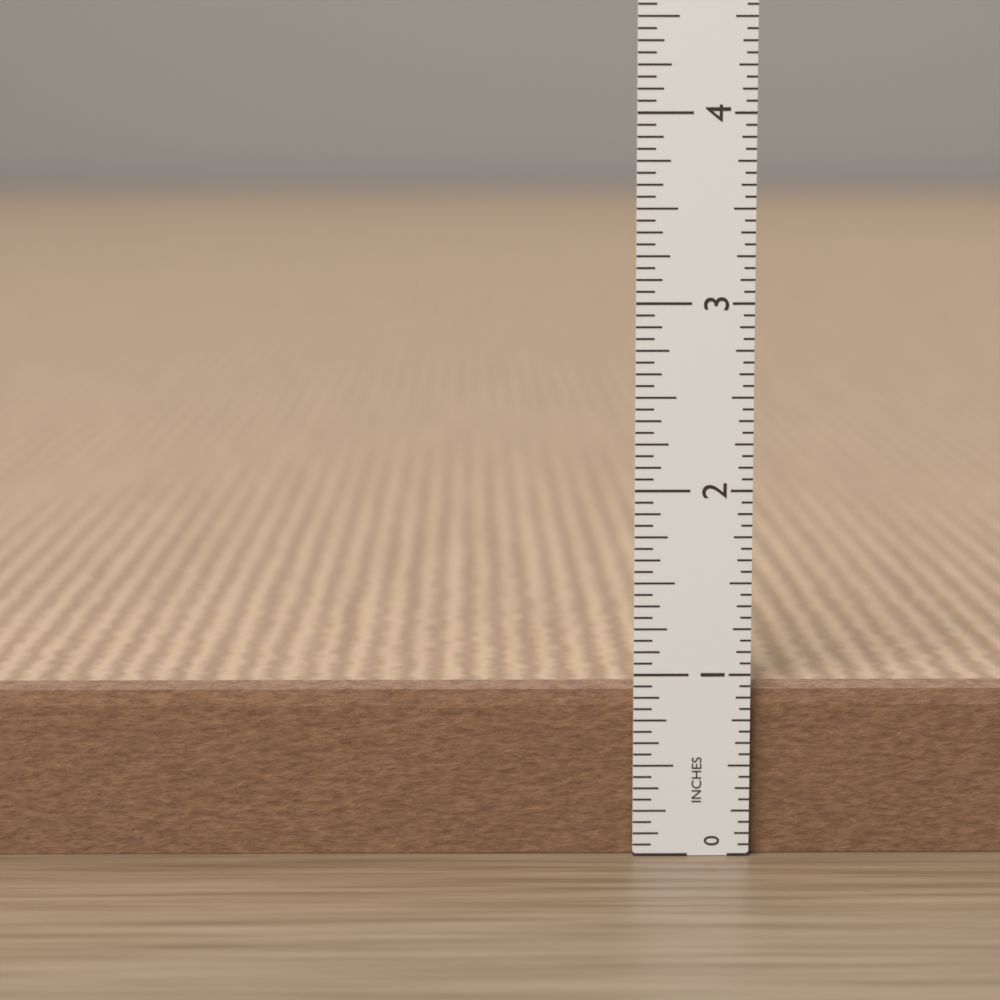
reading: 0.9375 in
